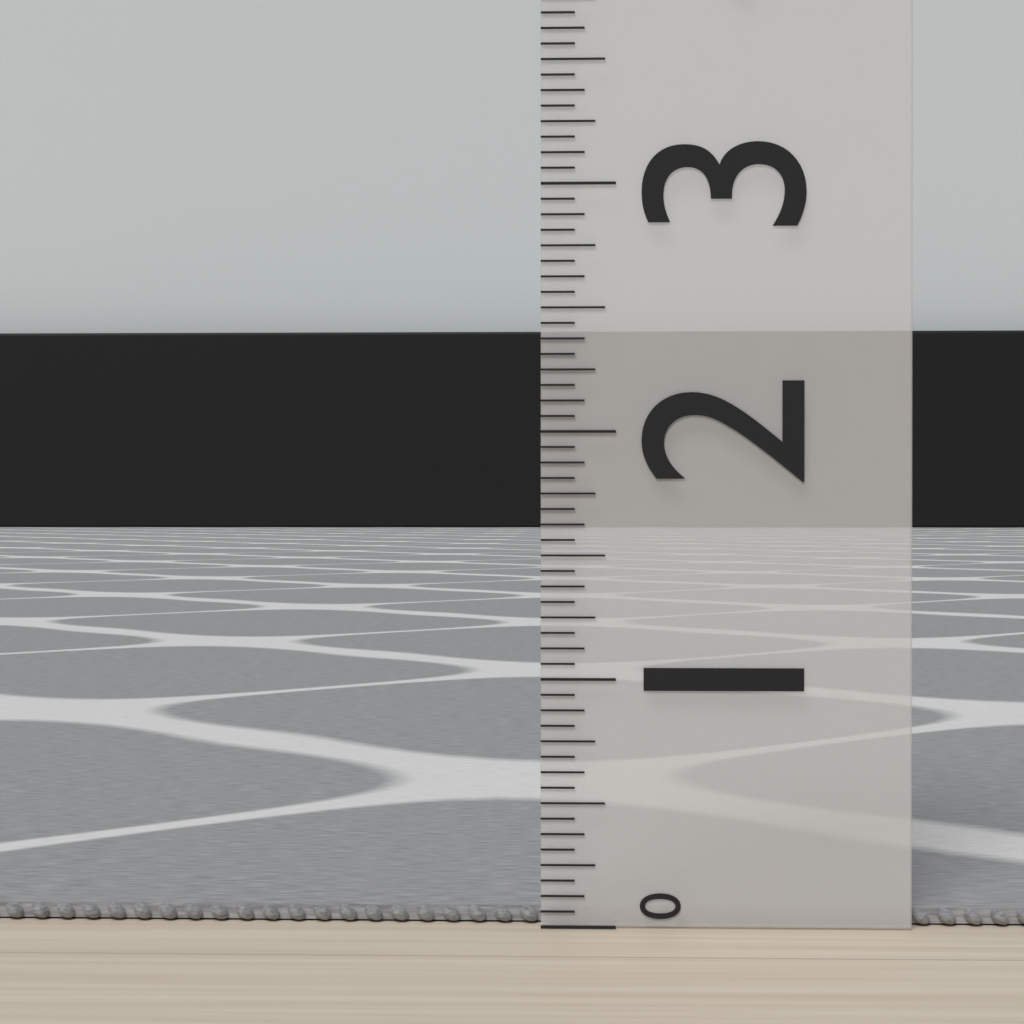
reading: 0.0625 (no unit)
